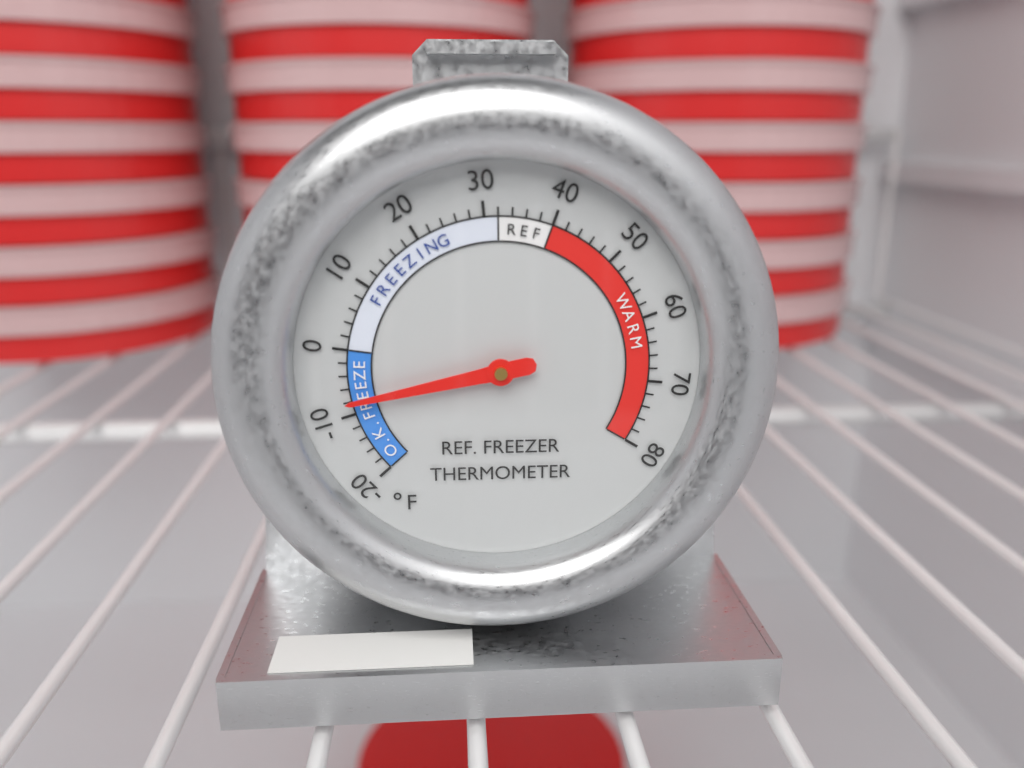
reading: -8 °F
